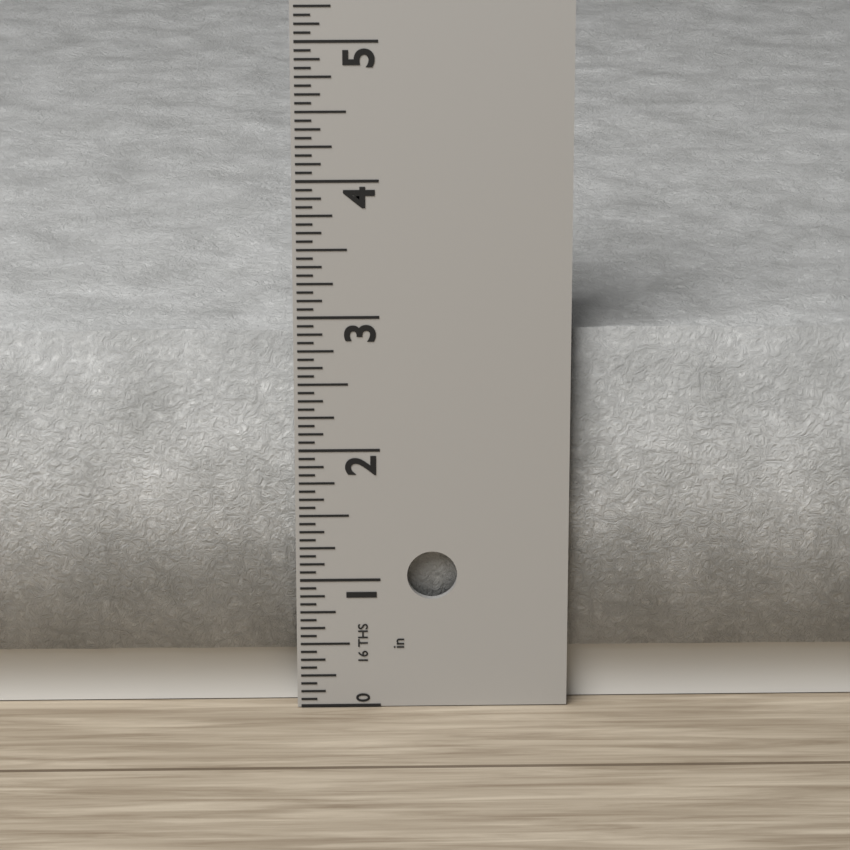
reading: 2.8750 in
